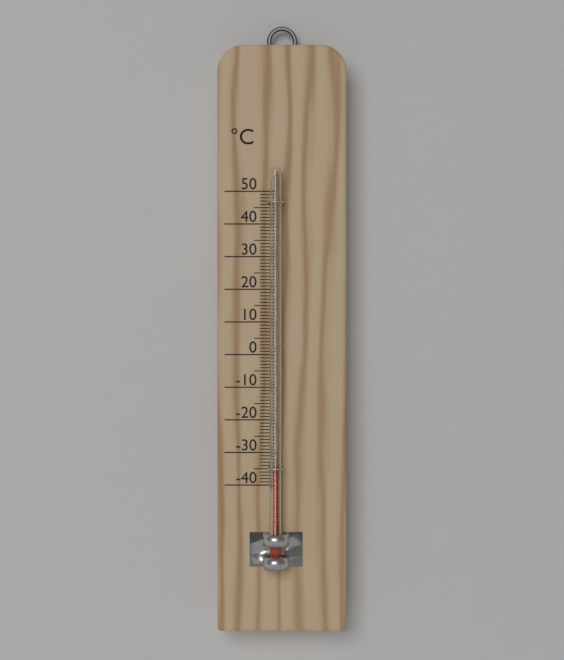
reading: -34 °C
